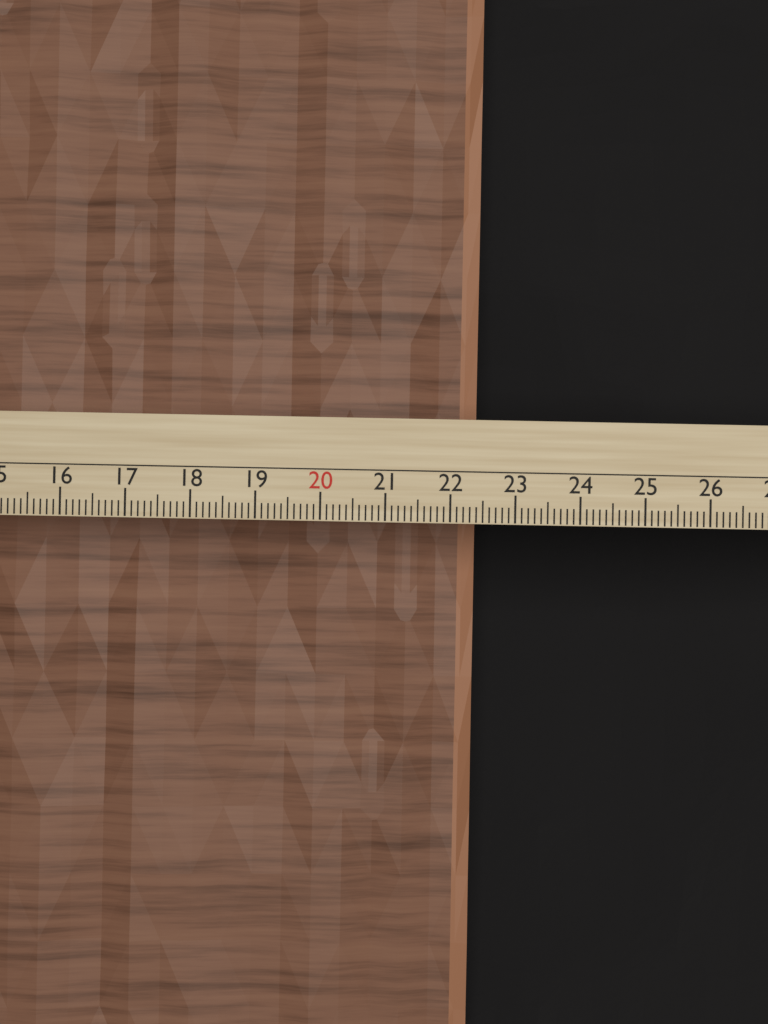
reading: 22.5 cm
